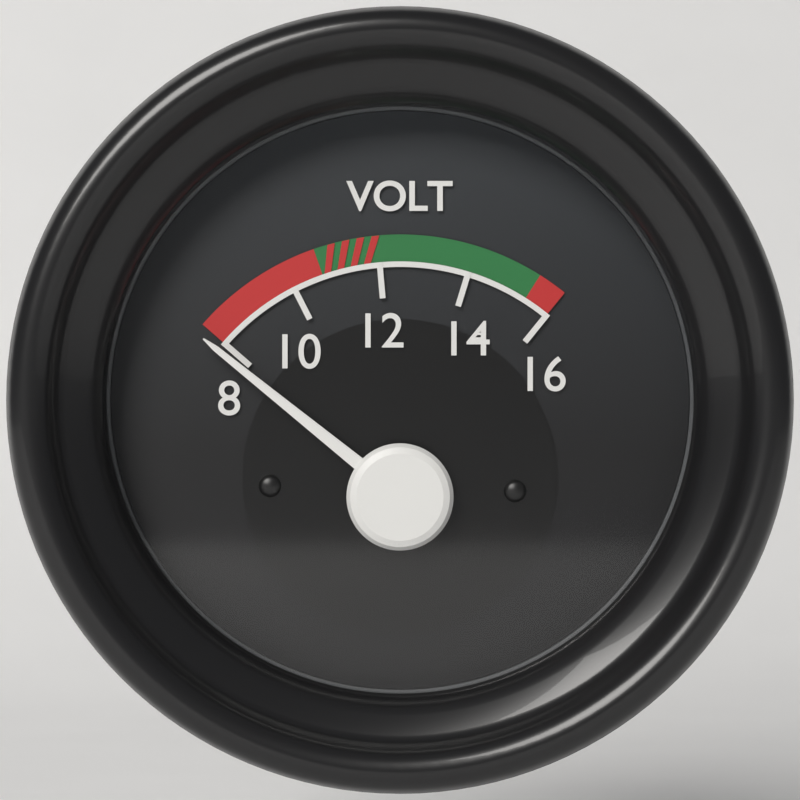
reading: 7.8 V
